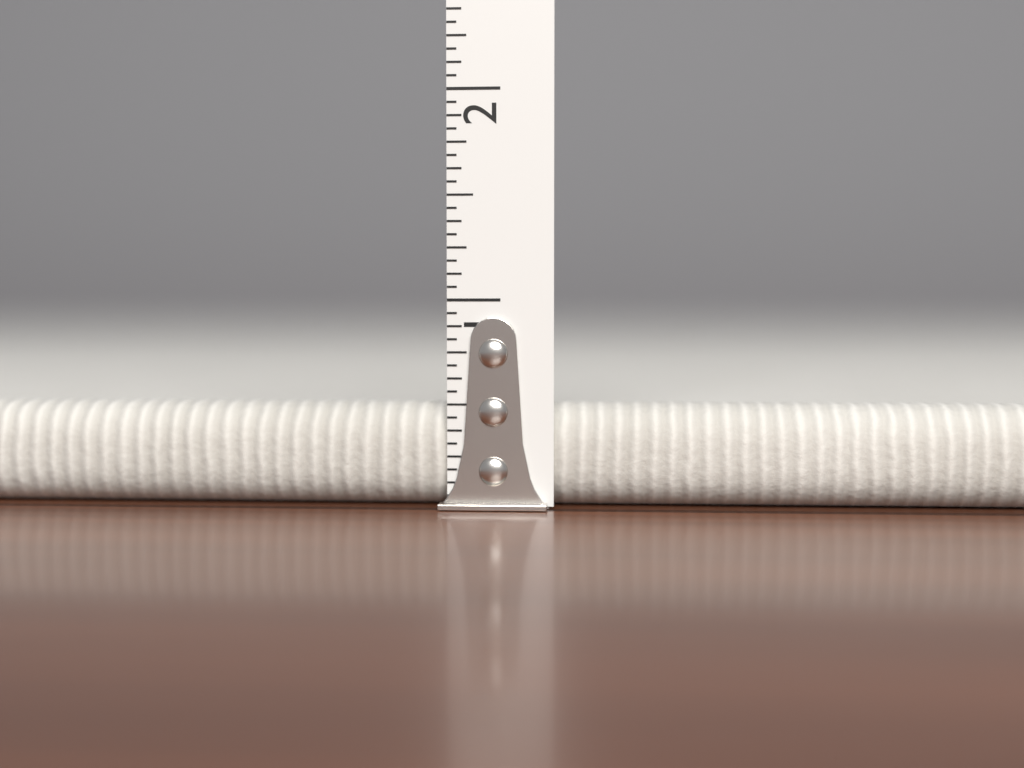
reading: 0.5000 in
